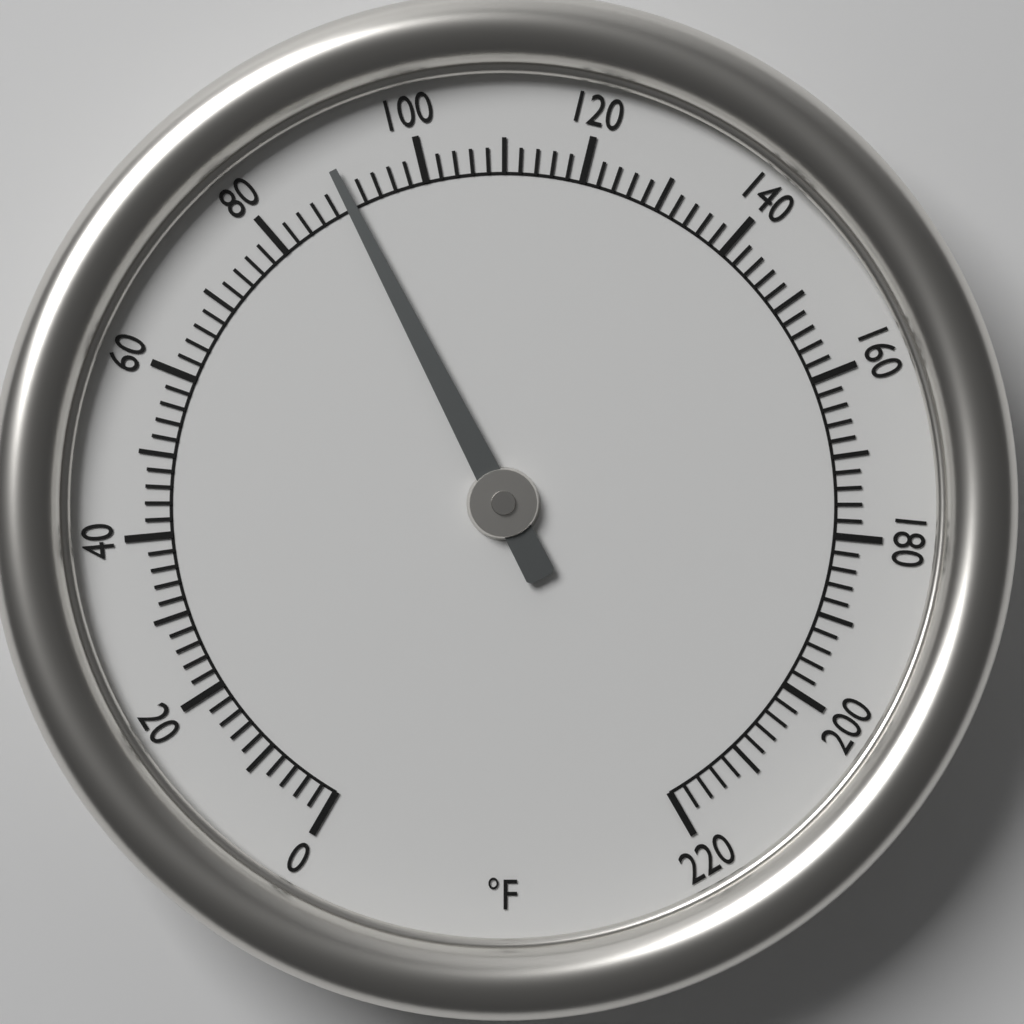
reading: 90 °F
